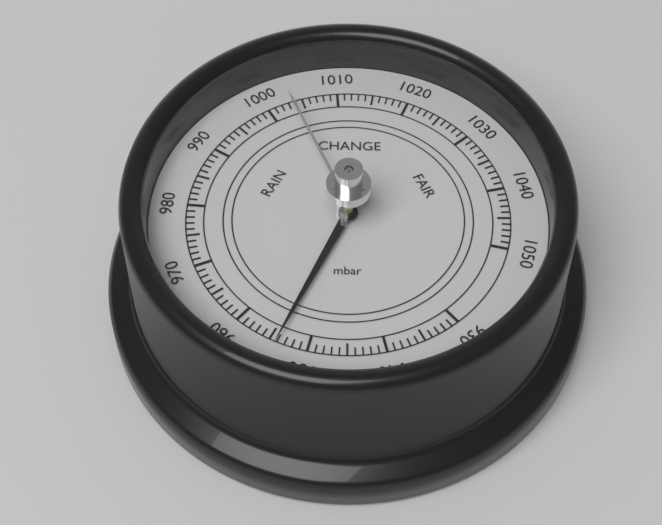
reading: 954 mbar
